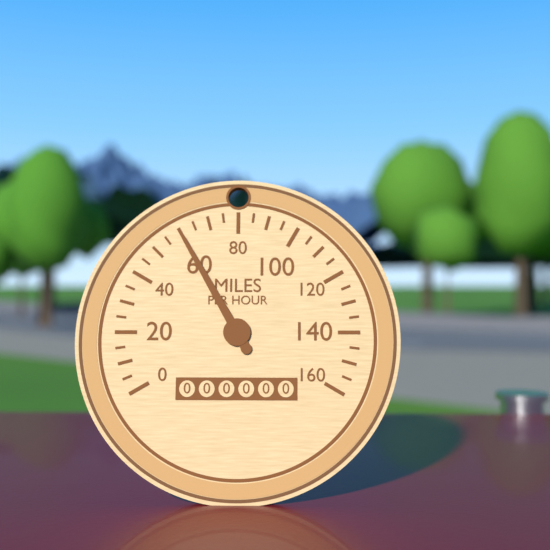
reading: 60 mph
